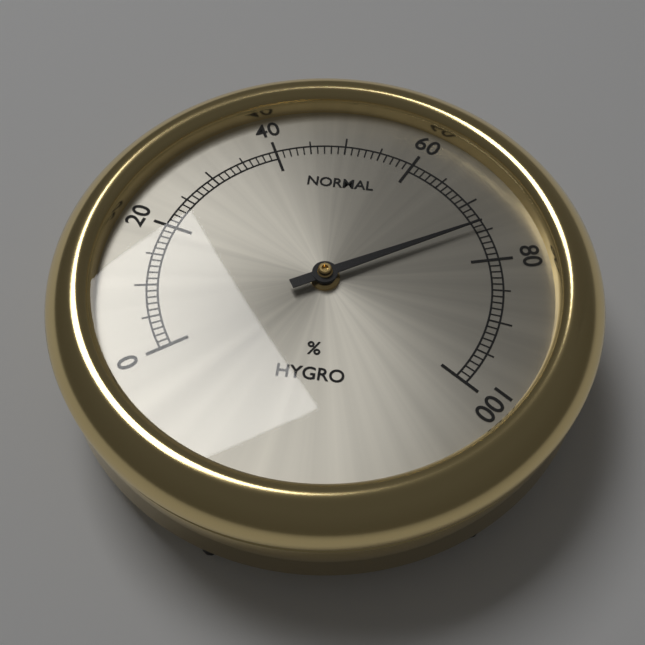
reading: 74 %
